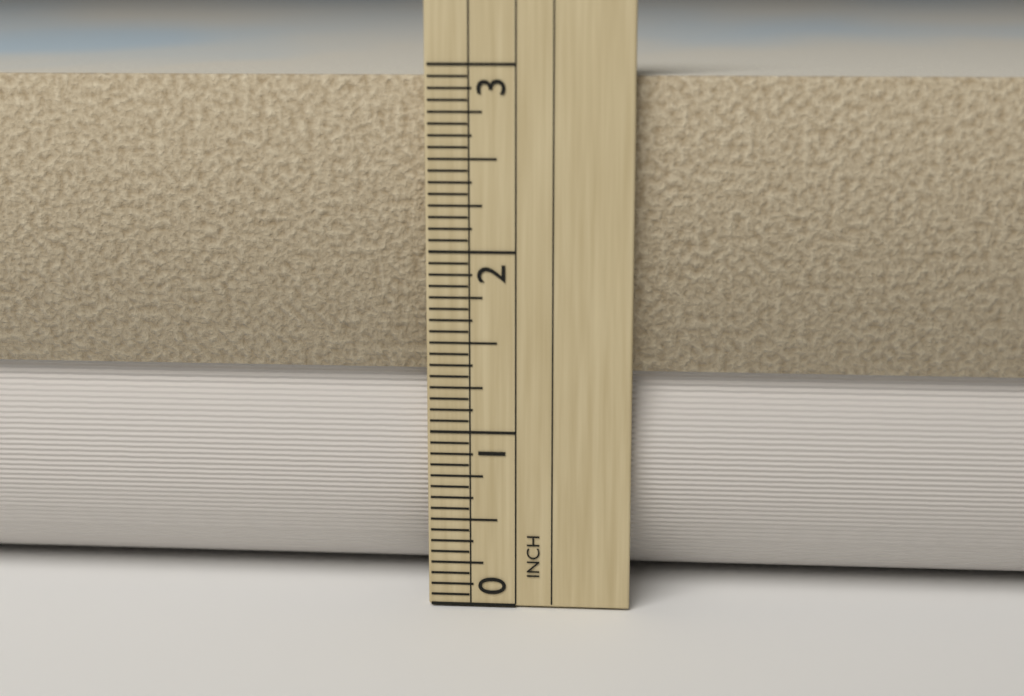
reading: 2.9375 in
